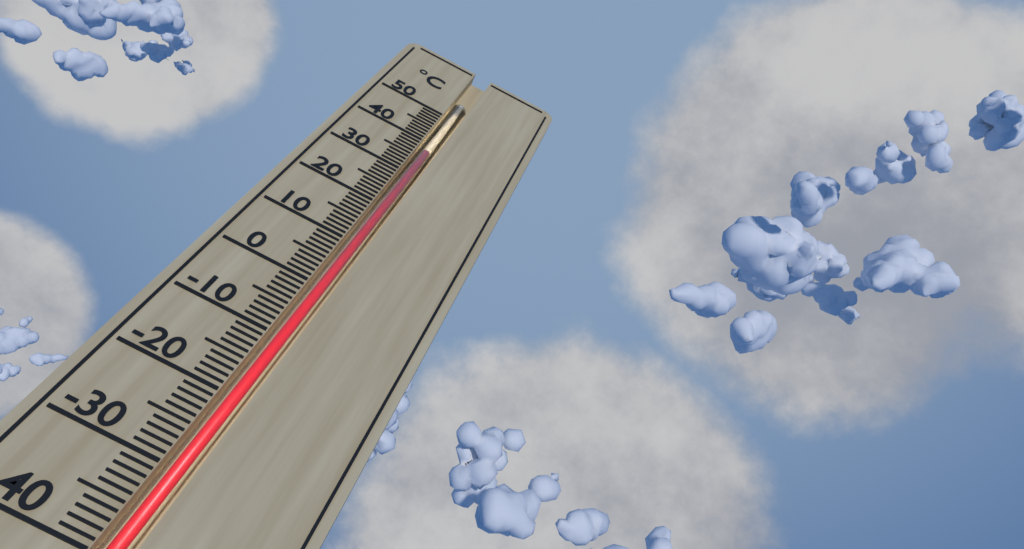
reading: 38 °C
